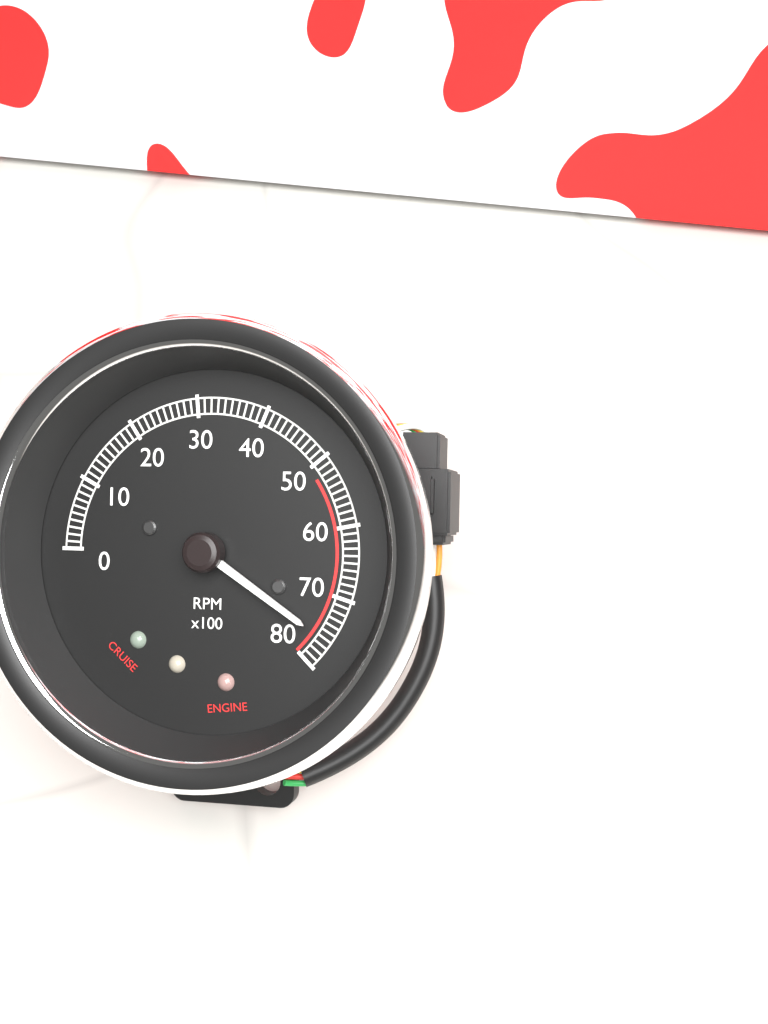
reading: 7600 RPM
